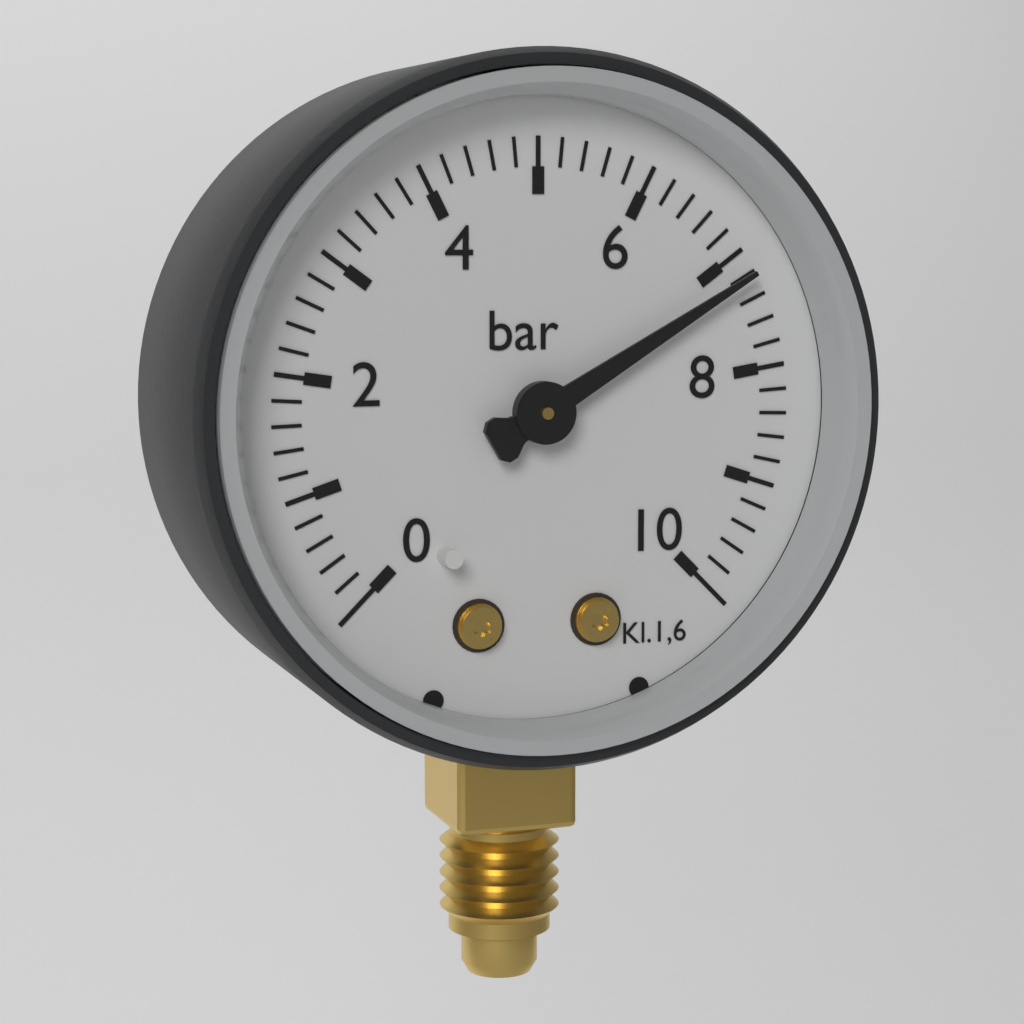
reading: 7.2 bar
